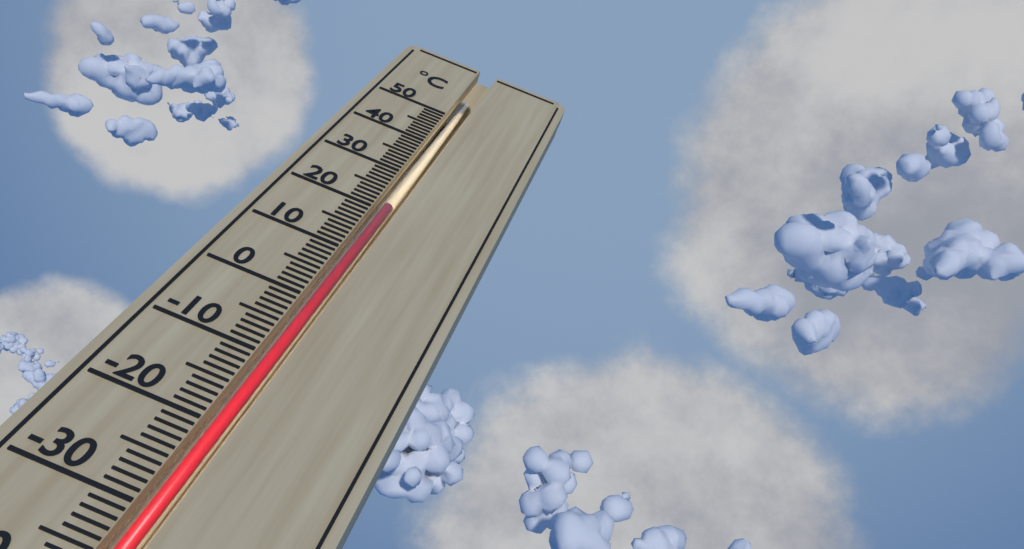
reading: 22 °C
